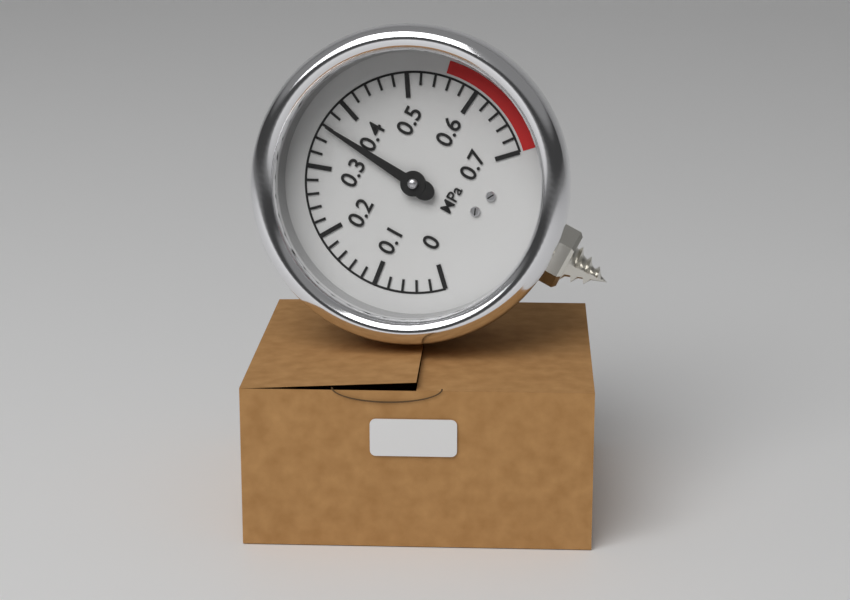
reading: 0.36 MPa
